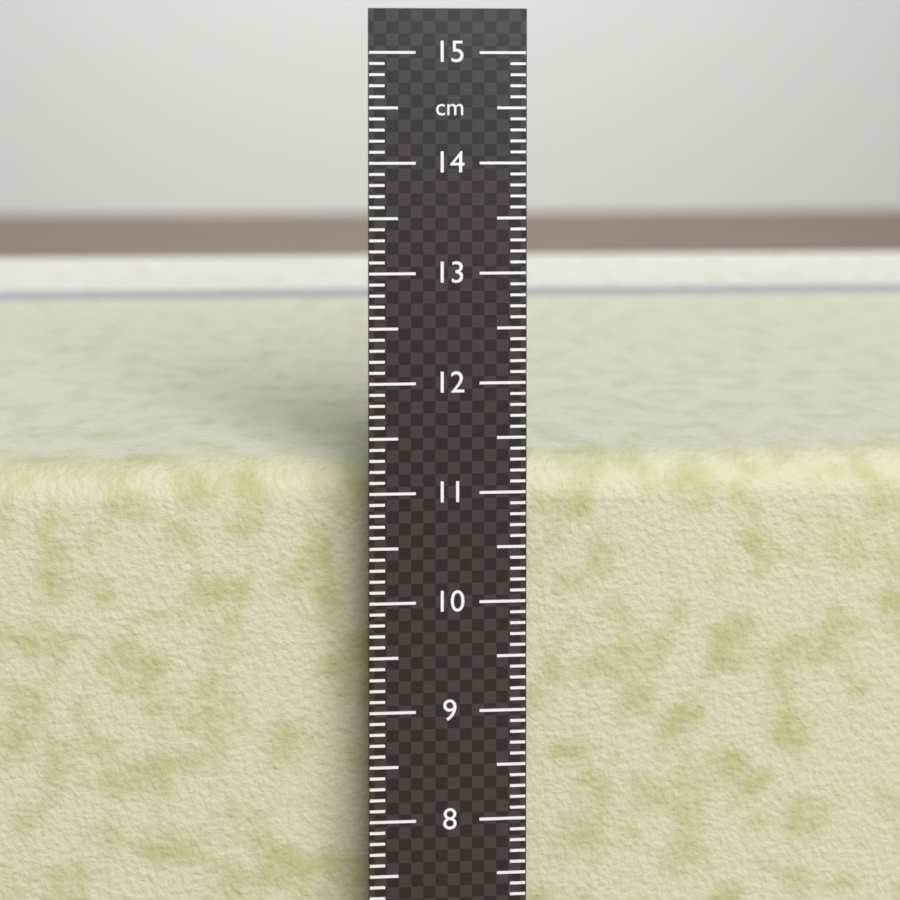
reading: 11.1 cm
